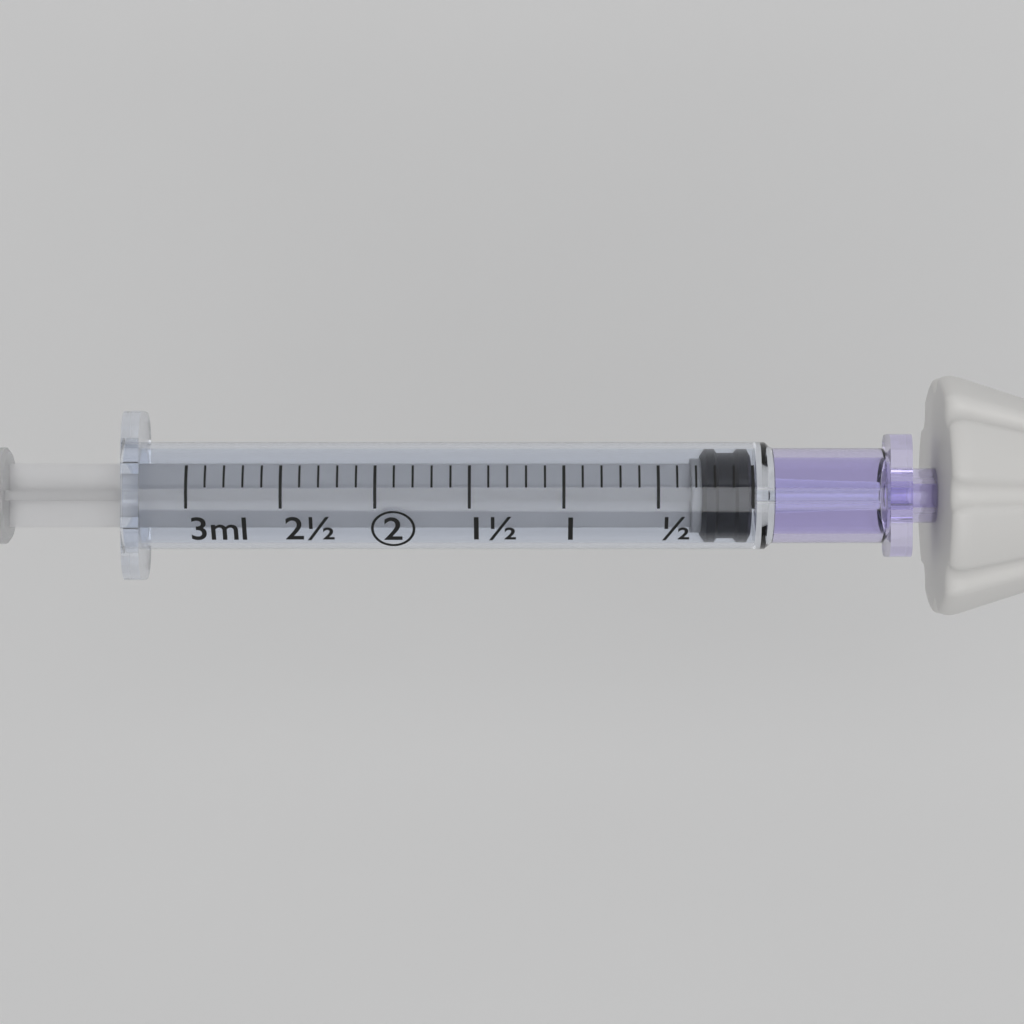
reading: 0.0 ml
